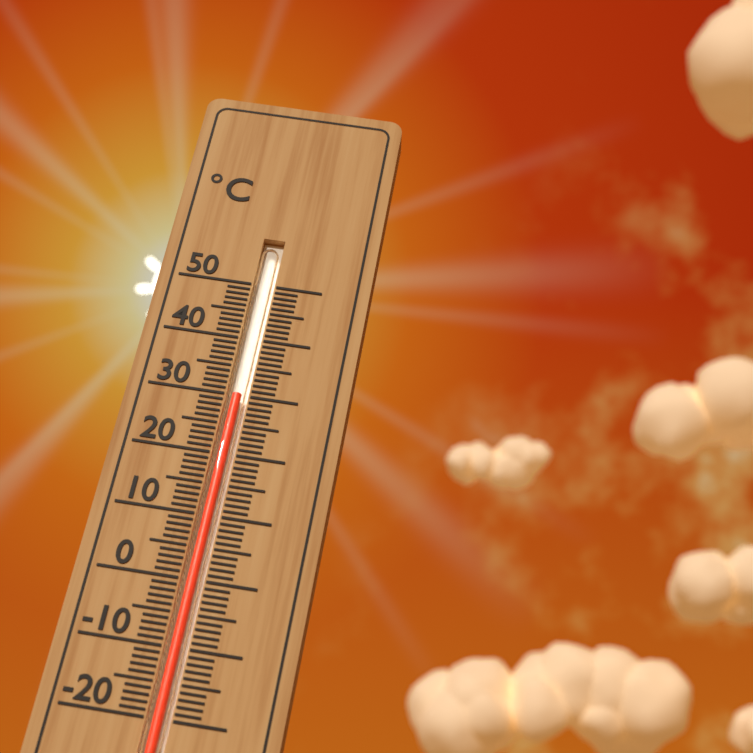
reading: 30 °C
